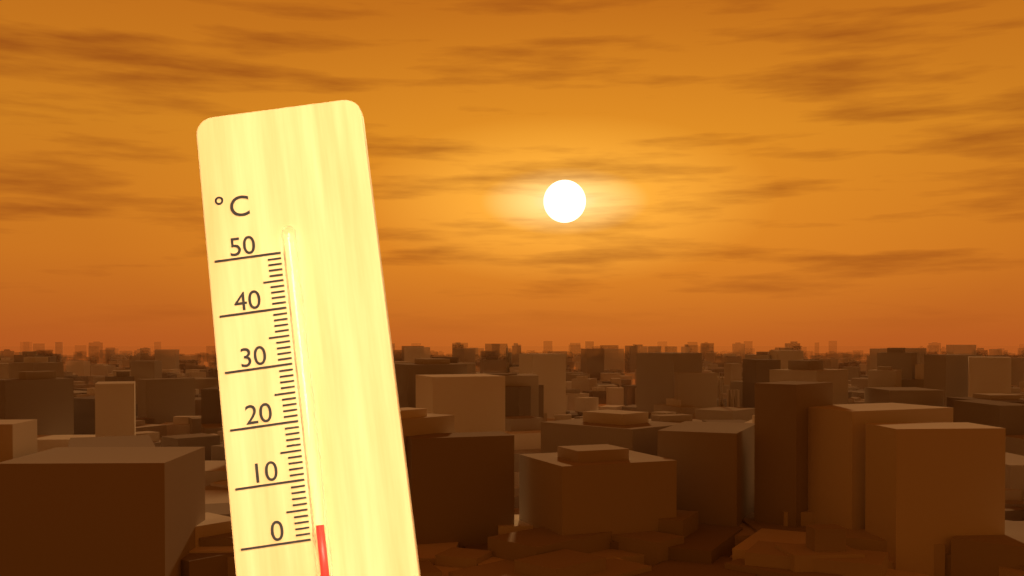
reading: 2 °C
